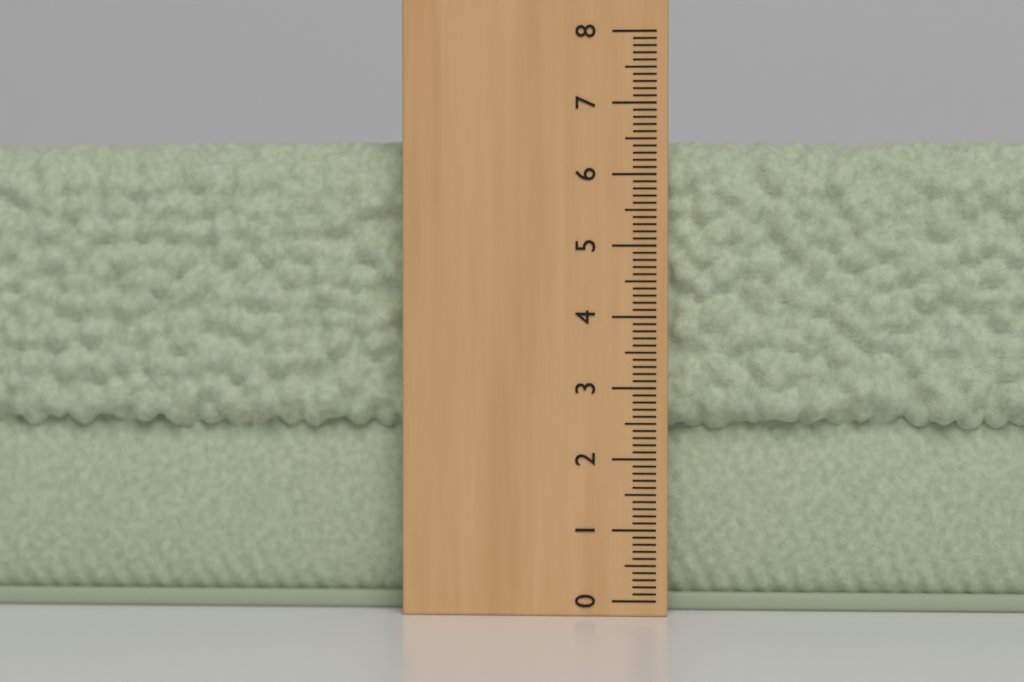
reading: 6.5 (no unit)
